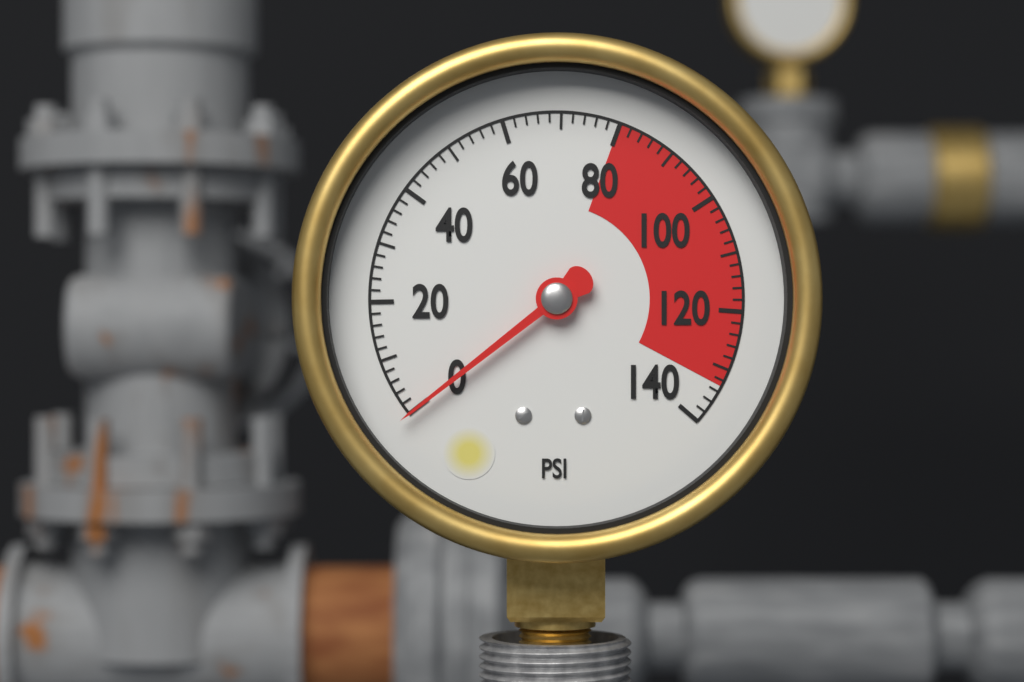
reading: 0 psi
